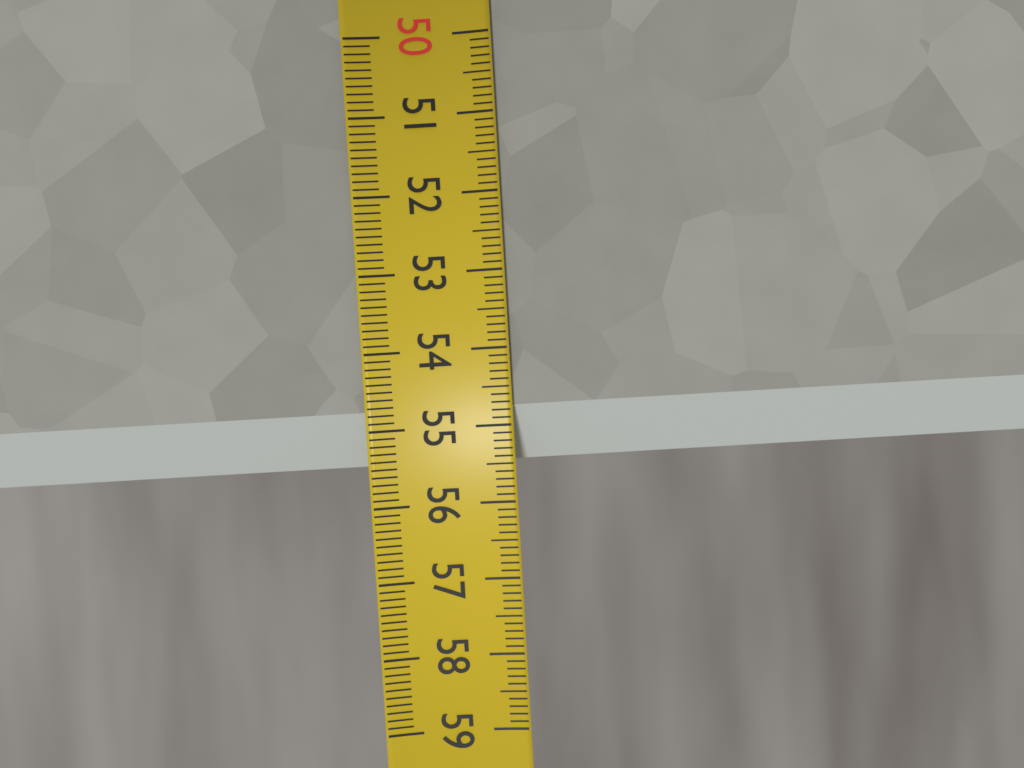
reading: 55.5 (no unit)
